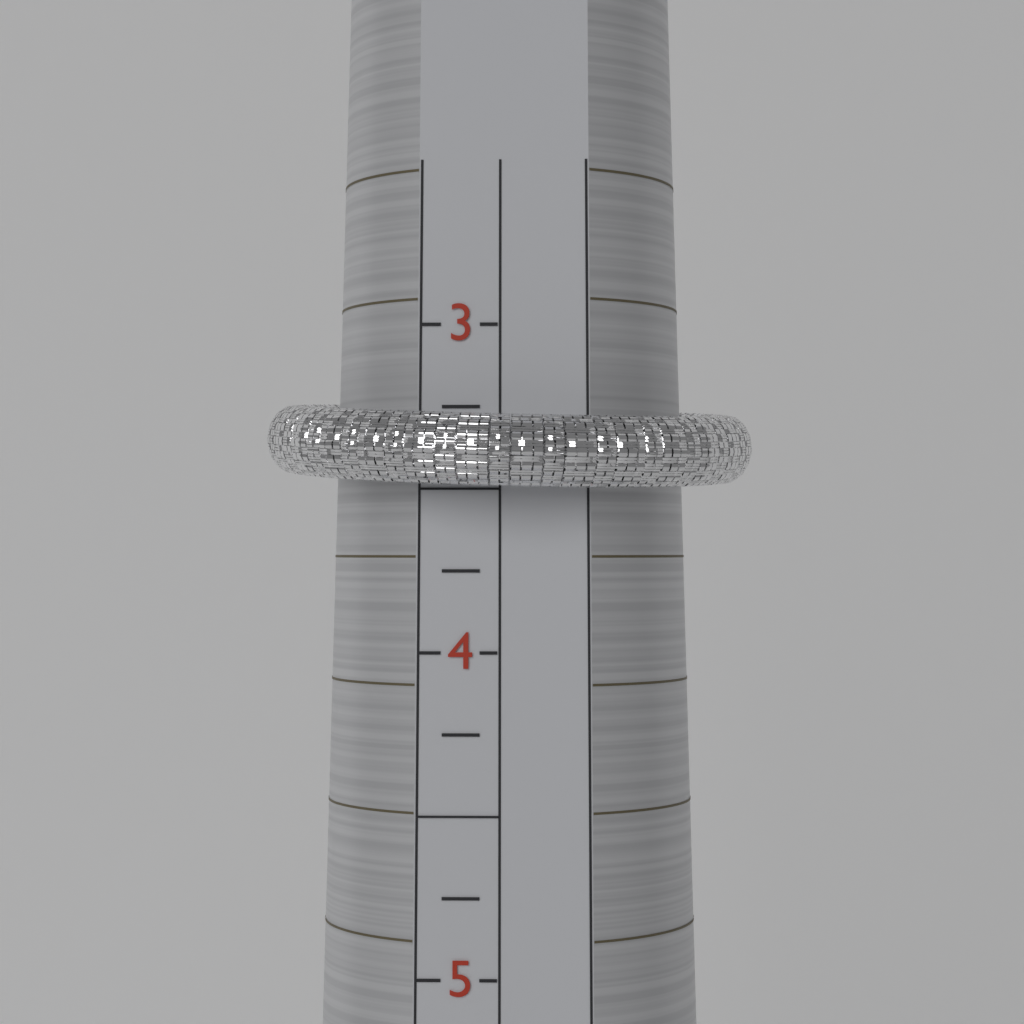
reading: 3.50 (no unit)
